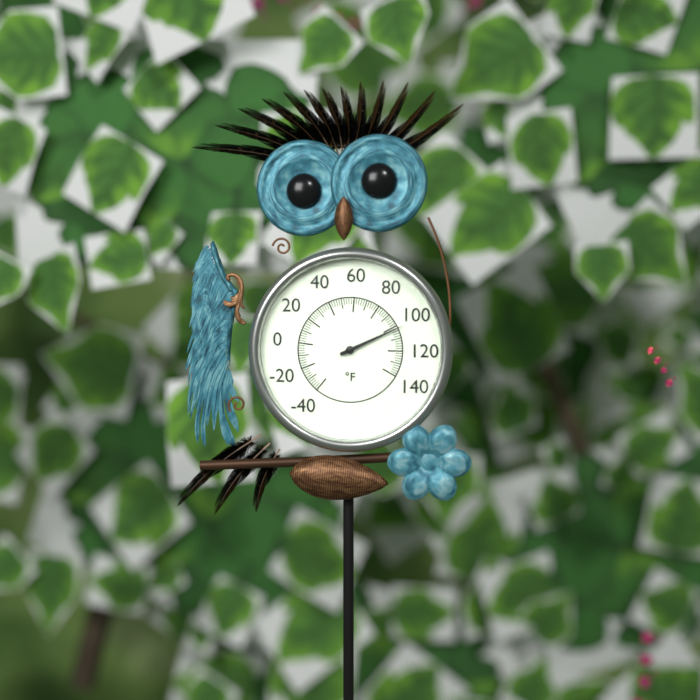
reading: 102 °F
